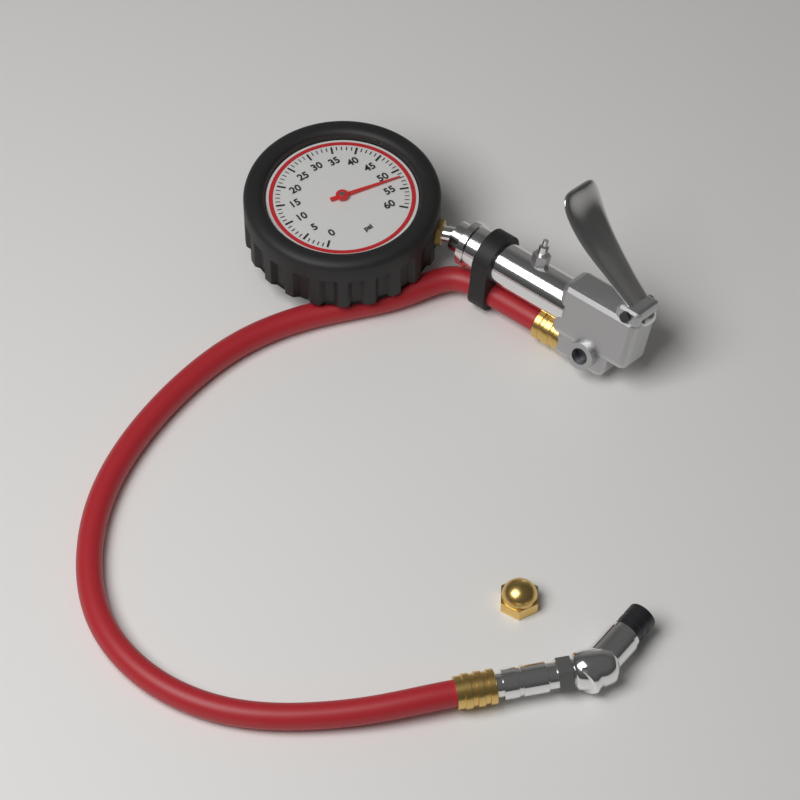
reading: 52 psi
